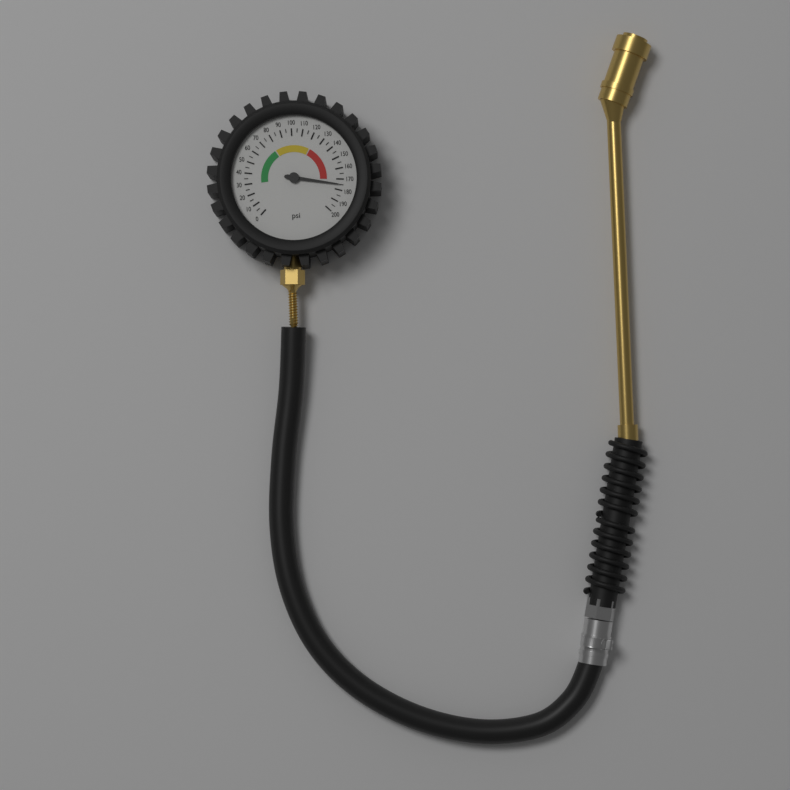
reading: 175 psi
